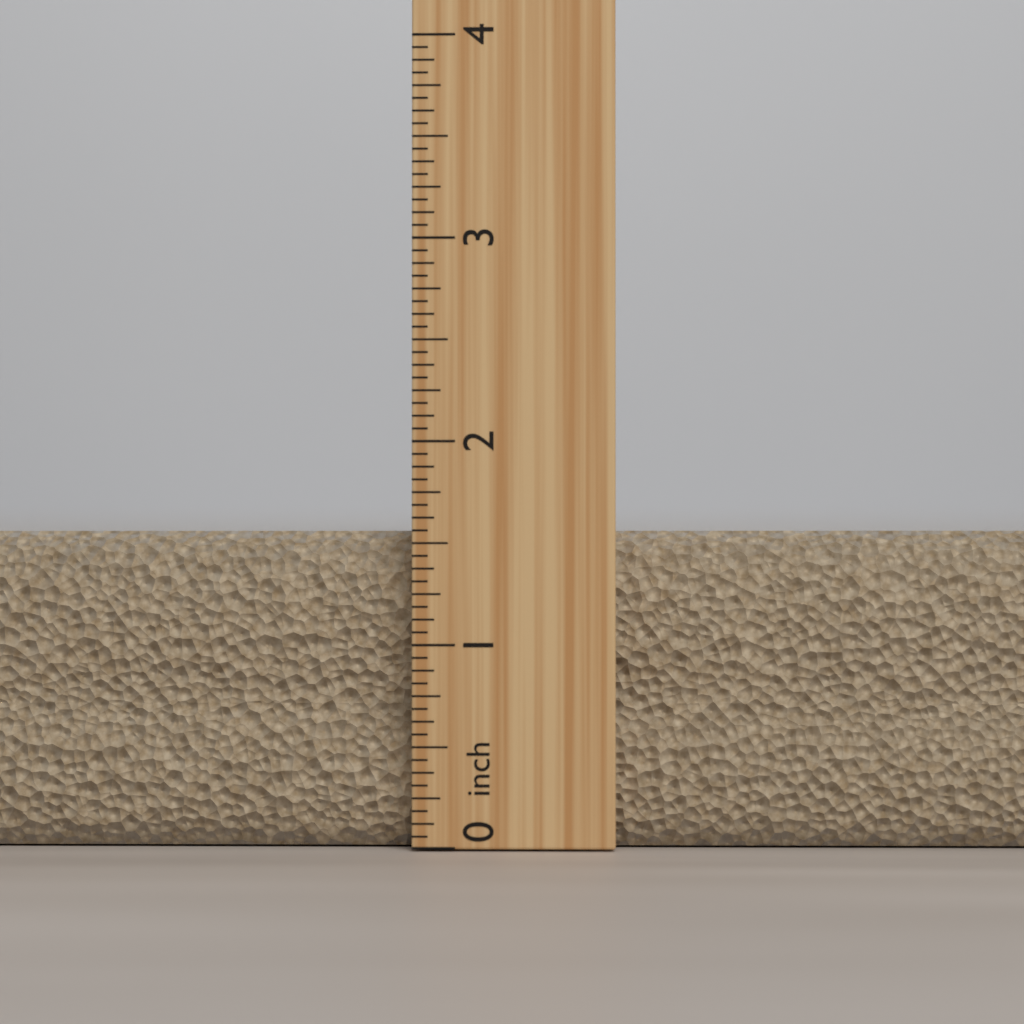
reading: 1.5625 inch
